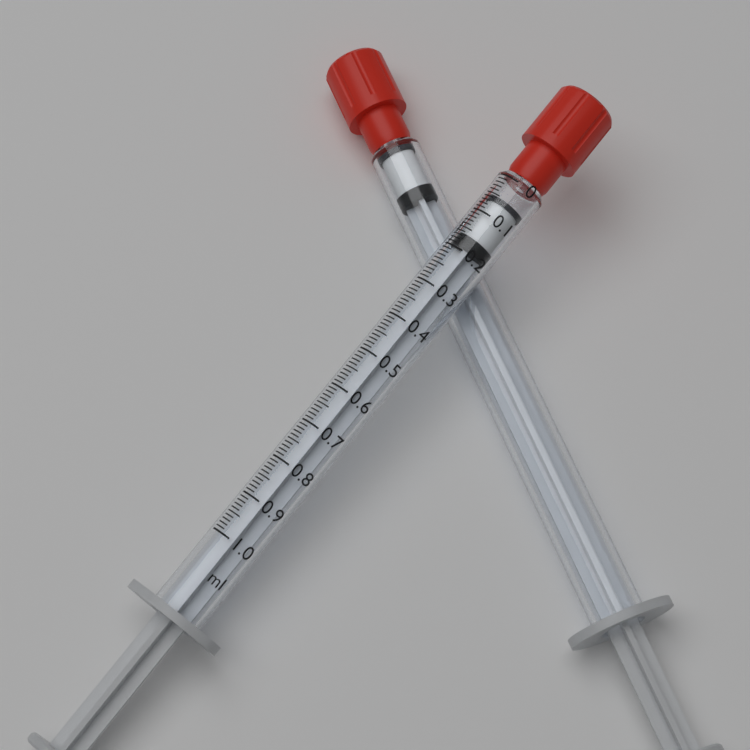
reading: 0.05 ml
